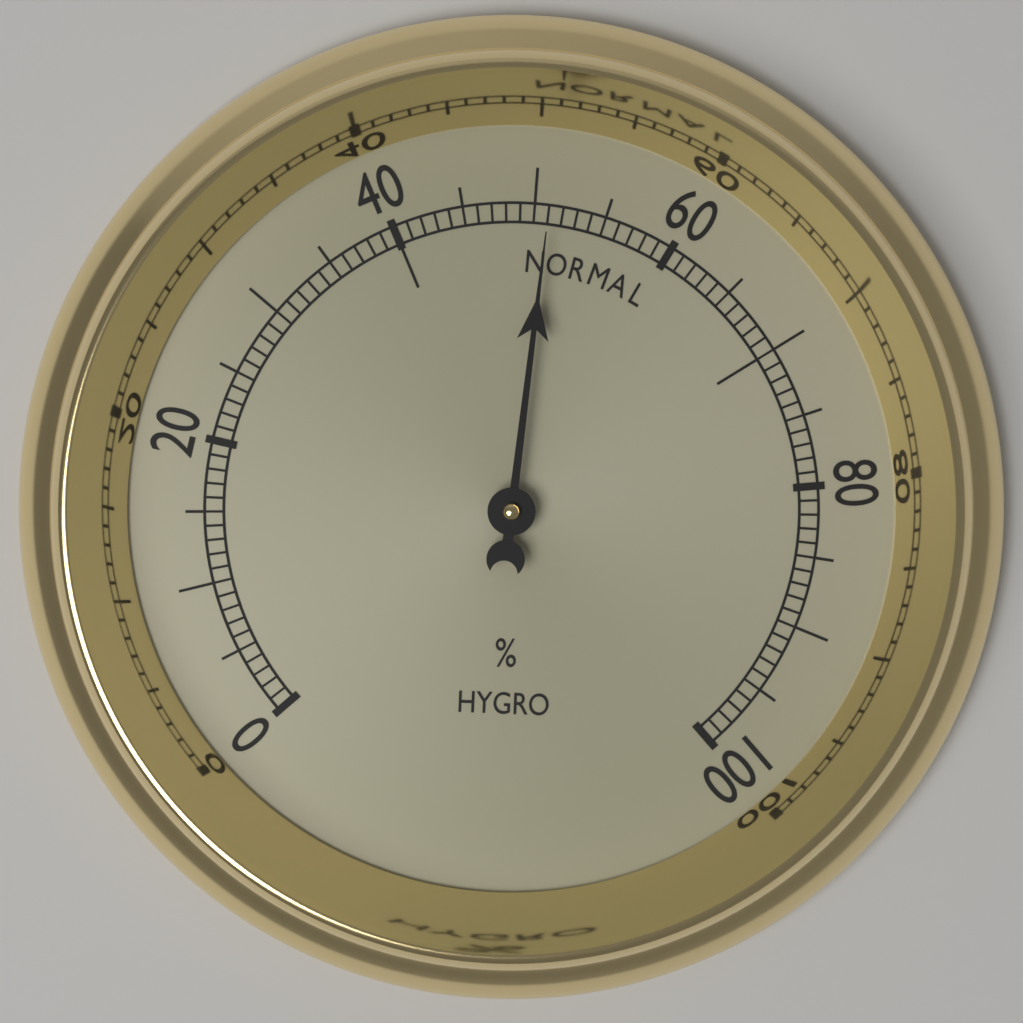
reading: 51 %
